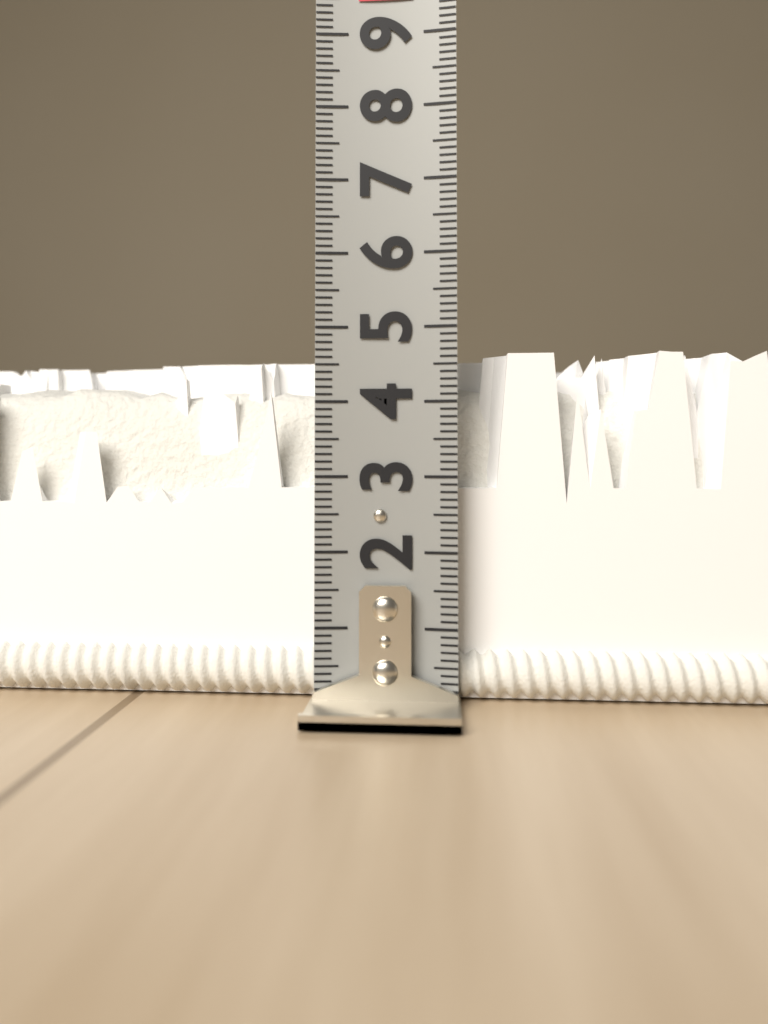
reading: 4.7 (no unit)
